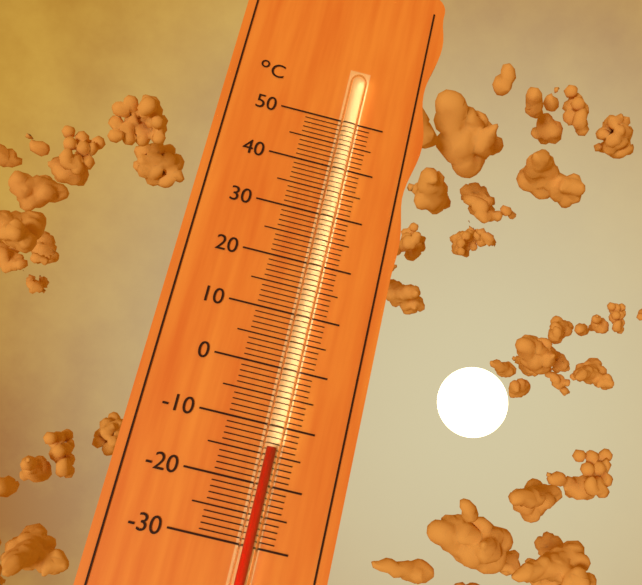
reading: -14 °C
